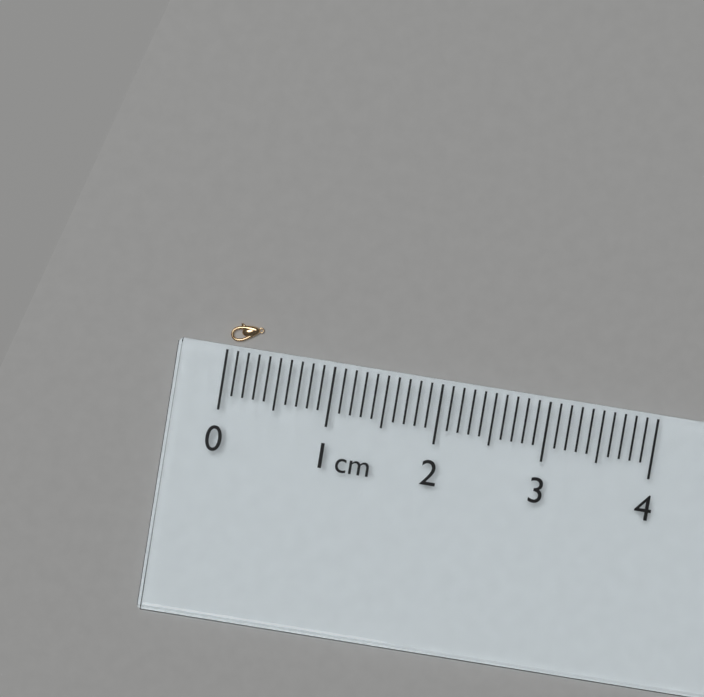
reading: 0.3 cm
